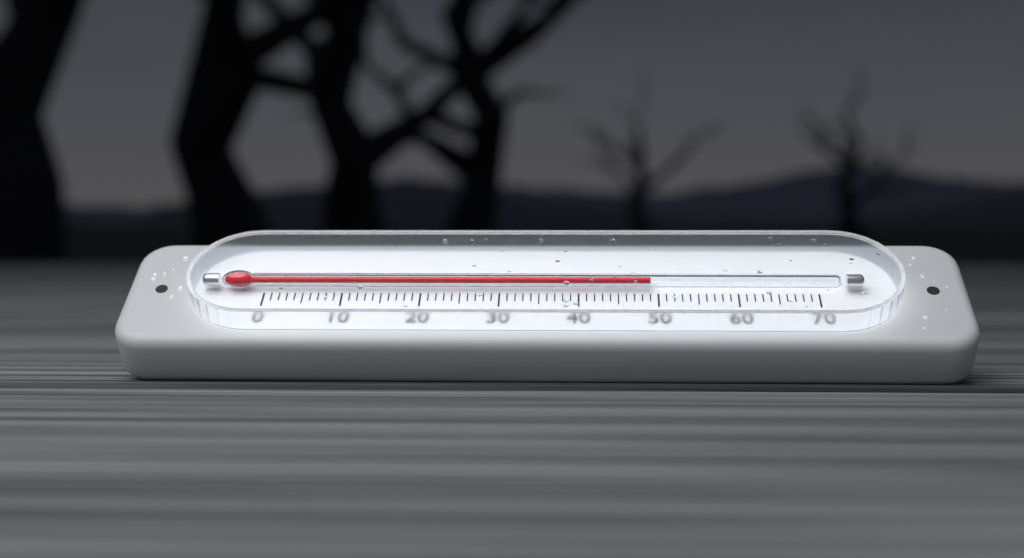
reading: 49 (no unit)
